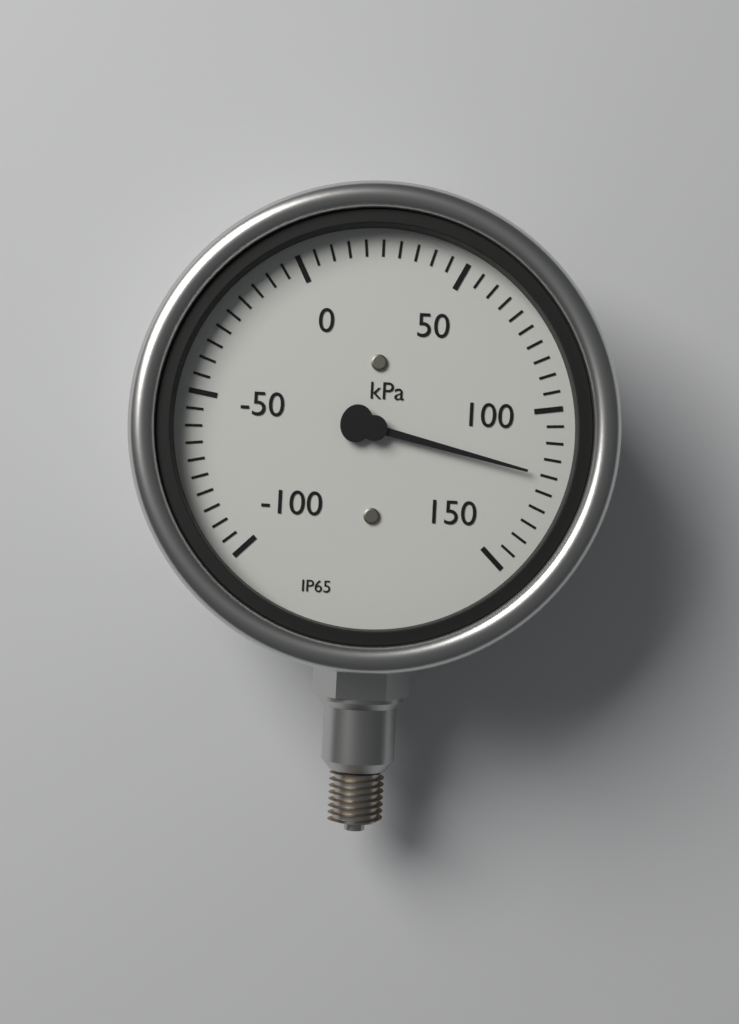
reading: 120 kPa
